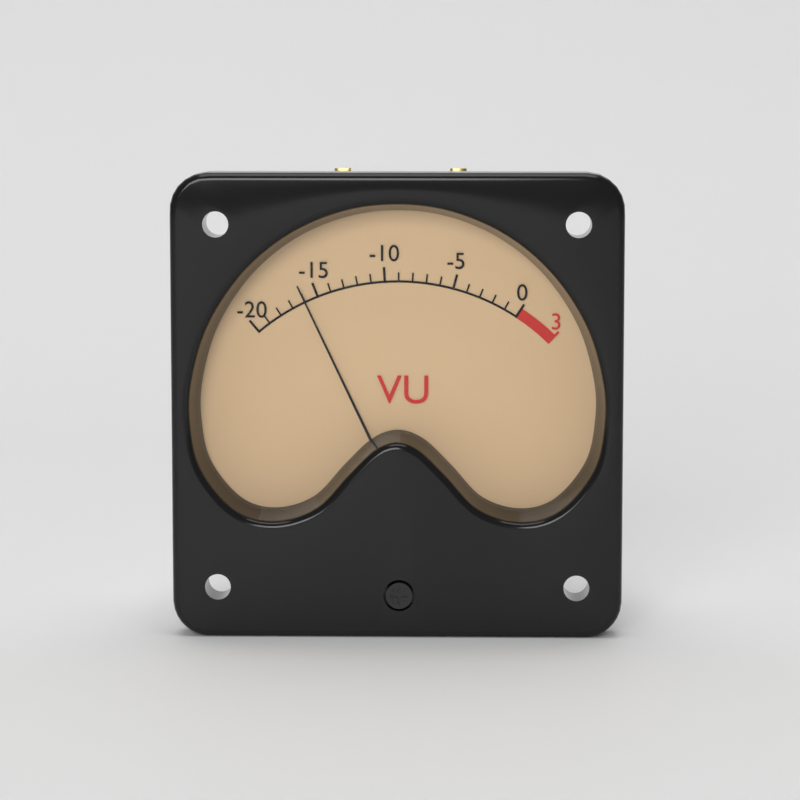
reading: -16 VU
